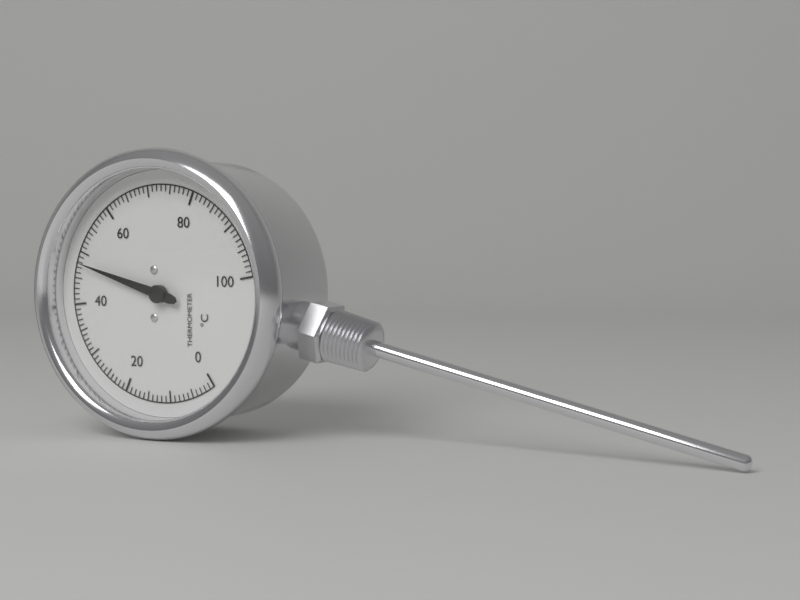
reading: 48 °C
